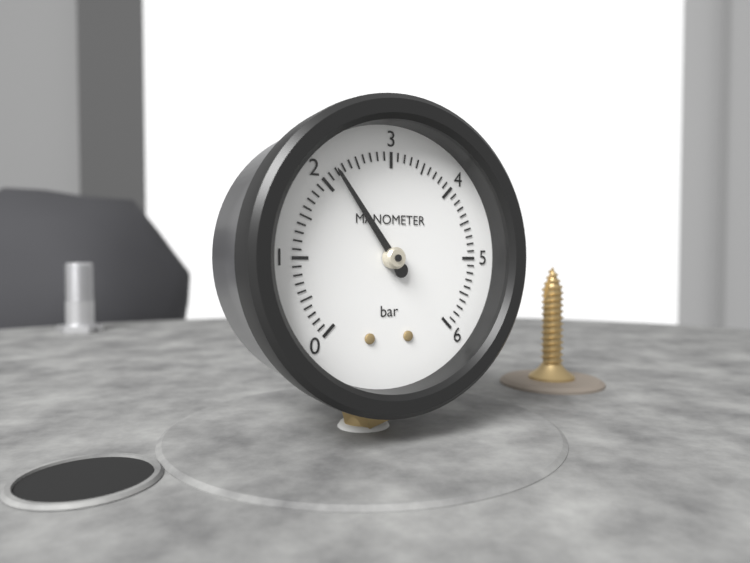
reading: 2.2 bar
